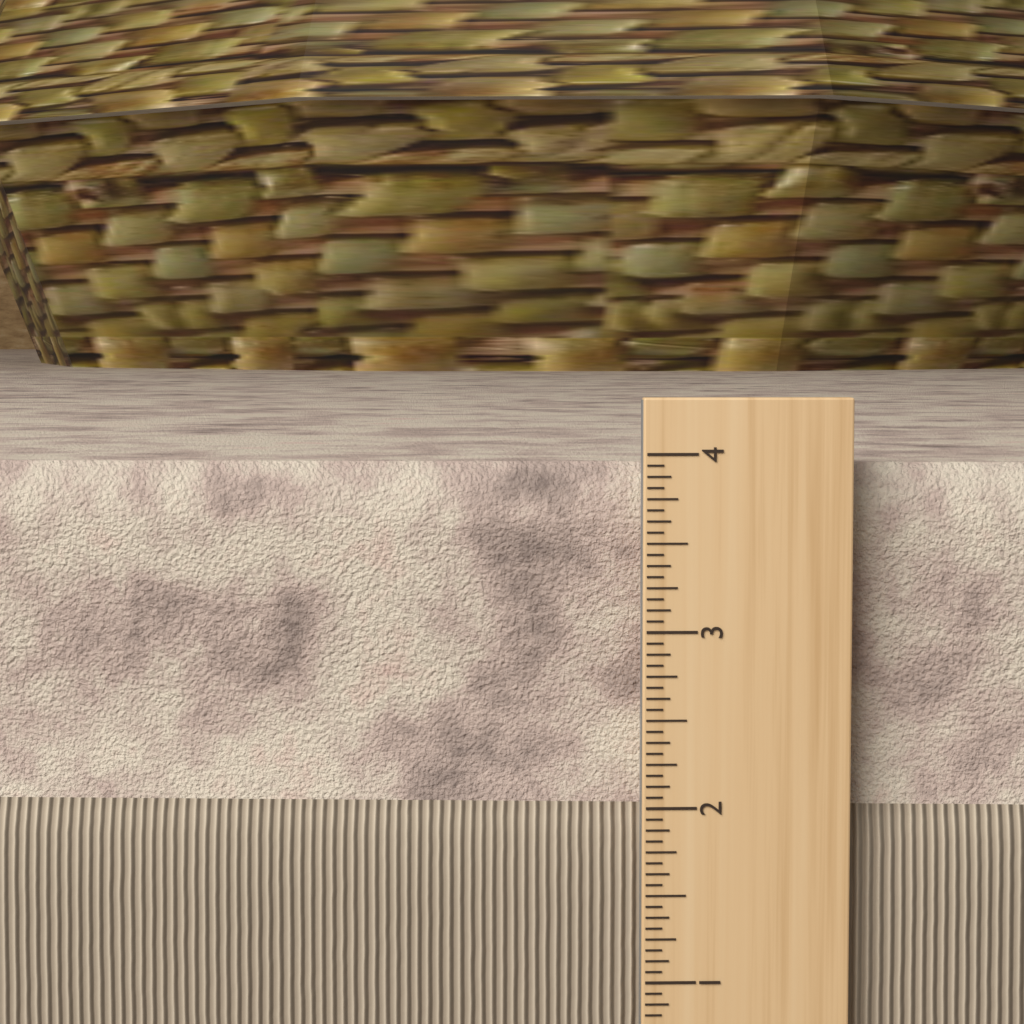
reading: 3.9375 in
